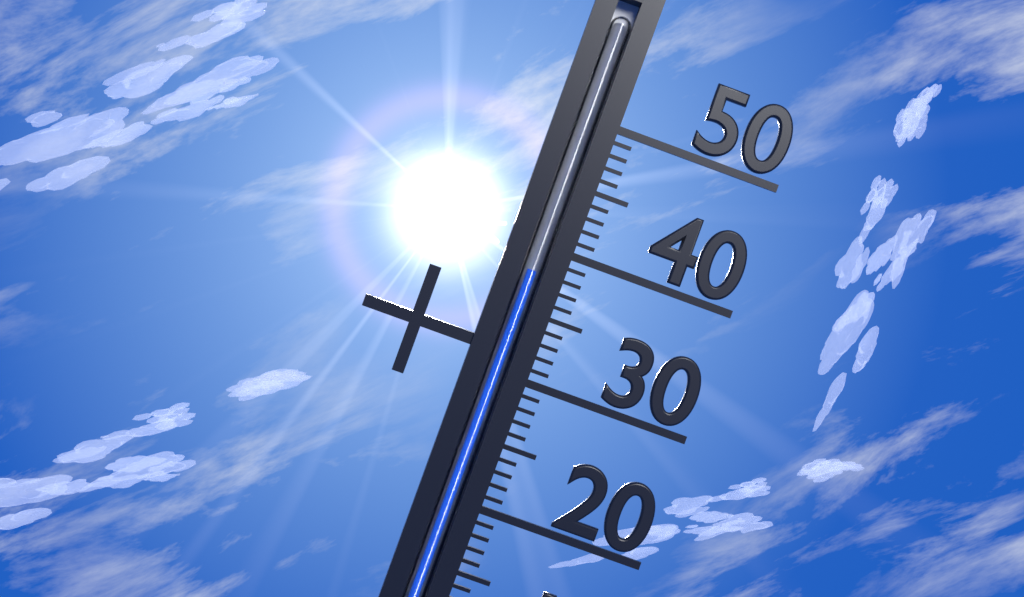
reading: 38 °C
